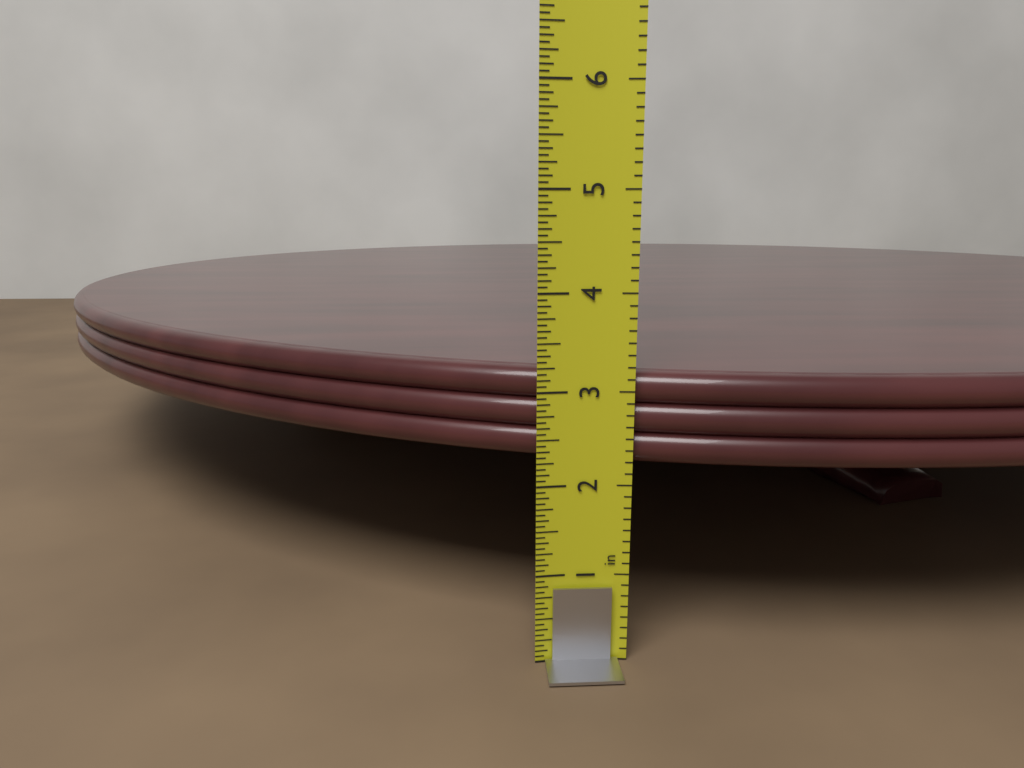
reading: 3.1875 in
